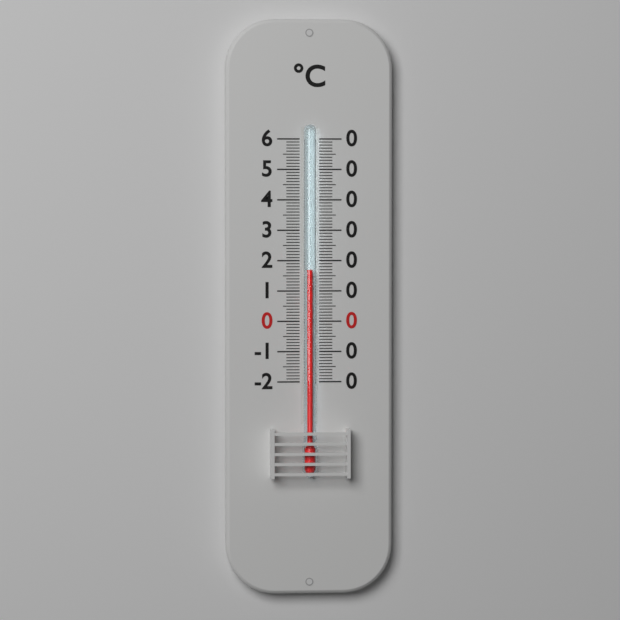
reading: 17 °C
